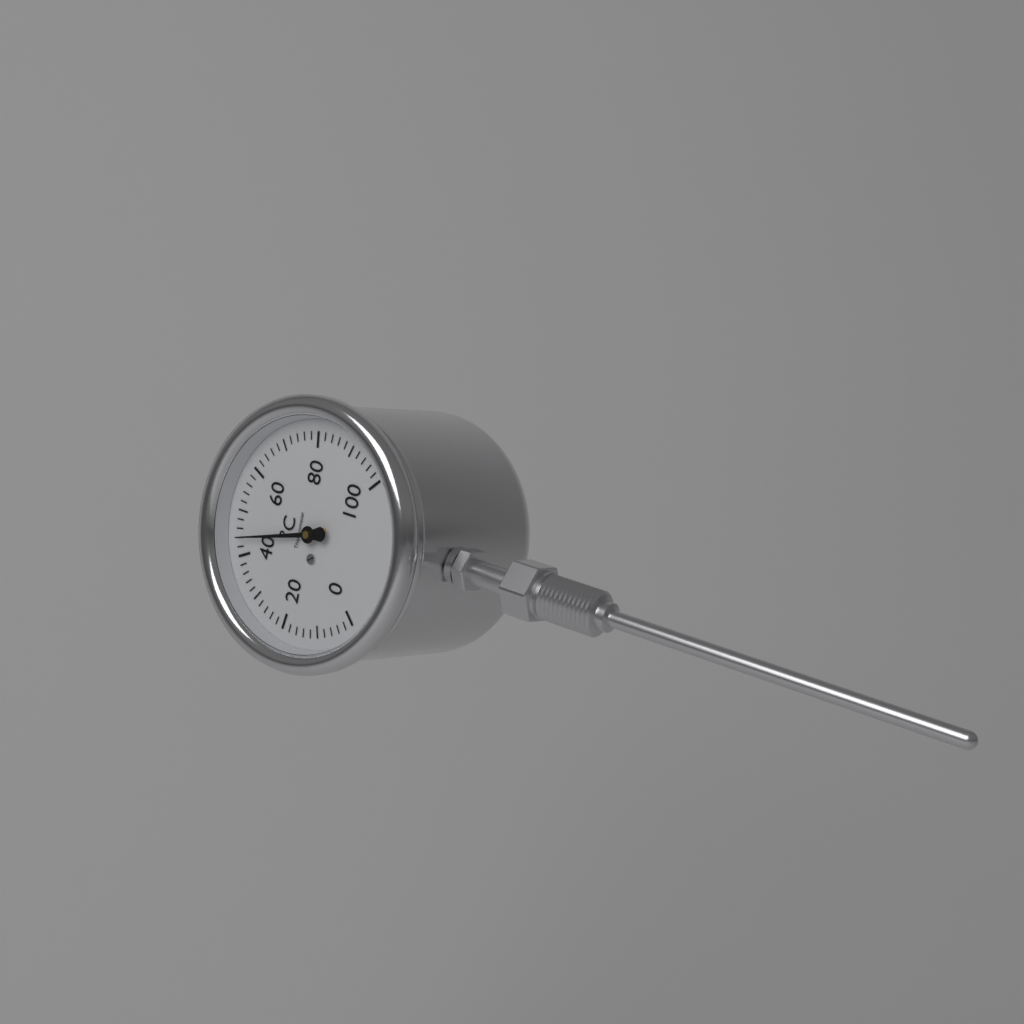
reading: 44 °C
